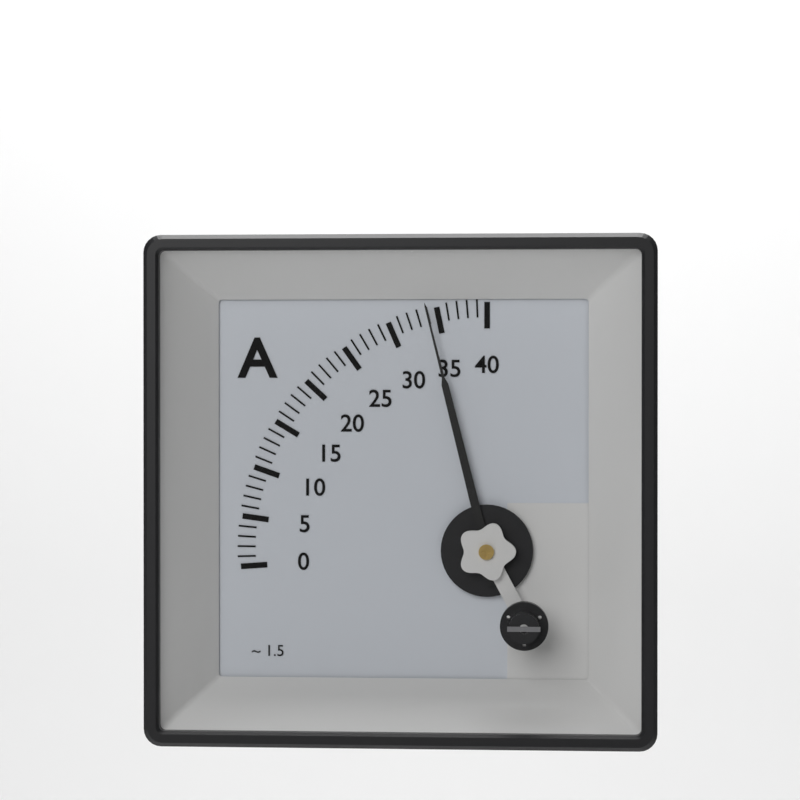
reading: 34 A
